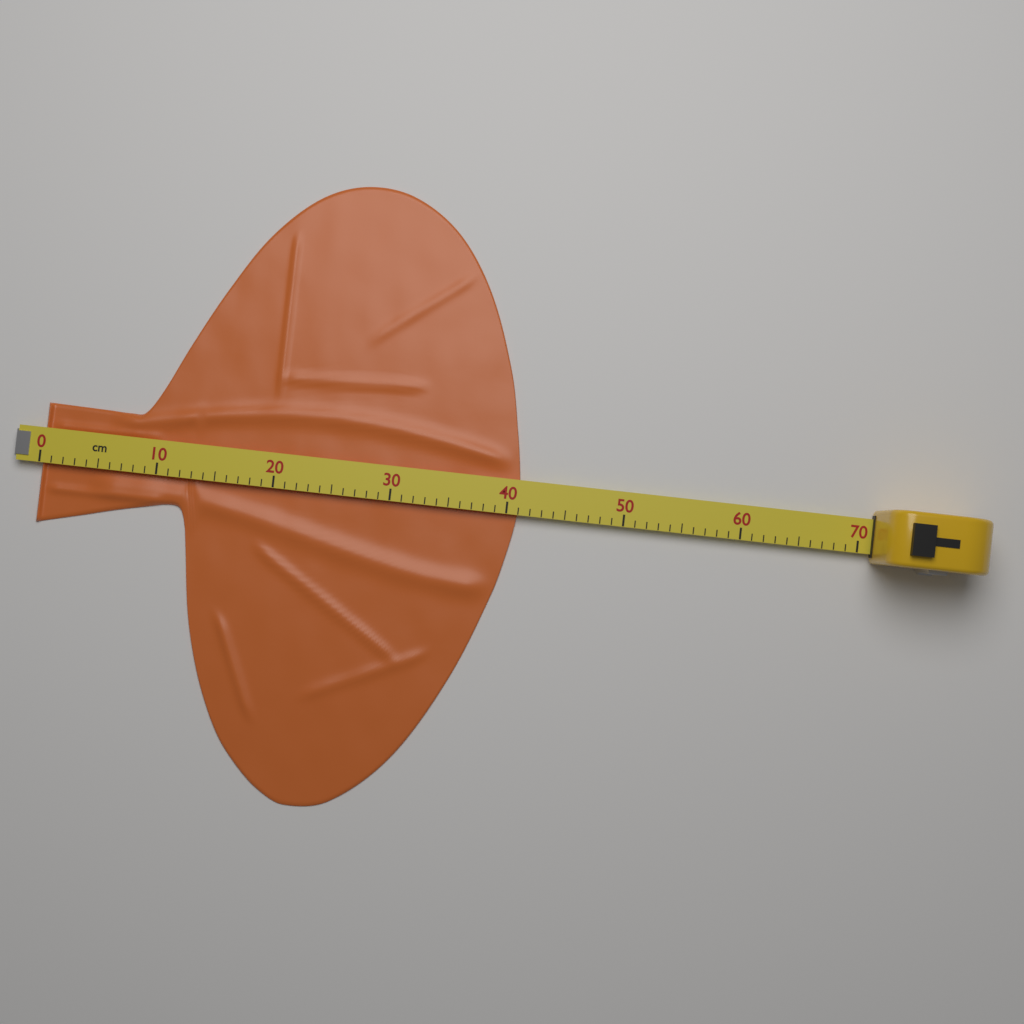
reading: 41 cm
